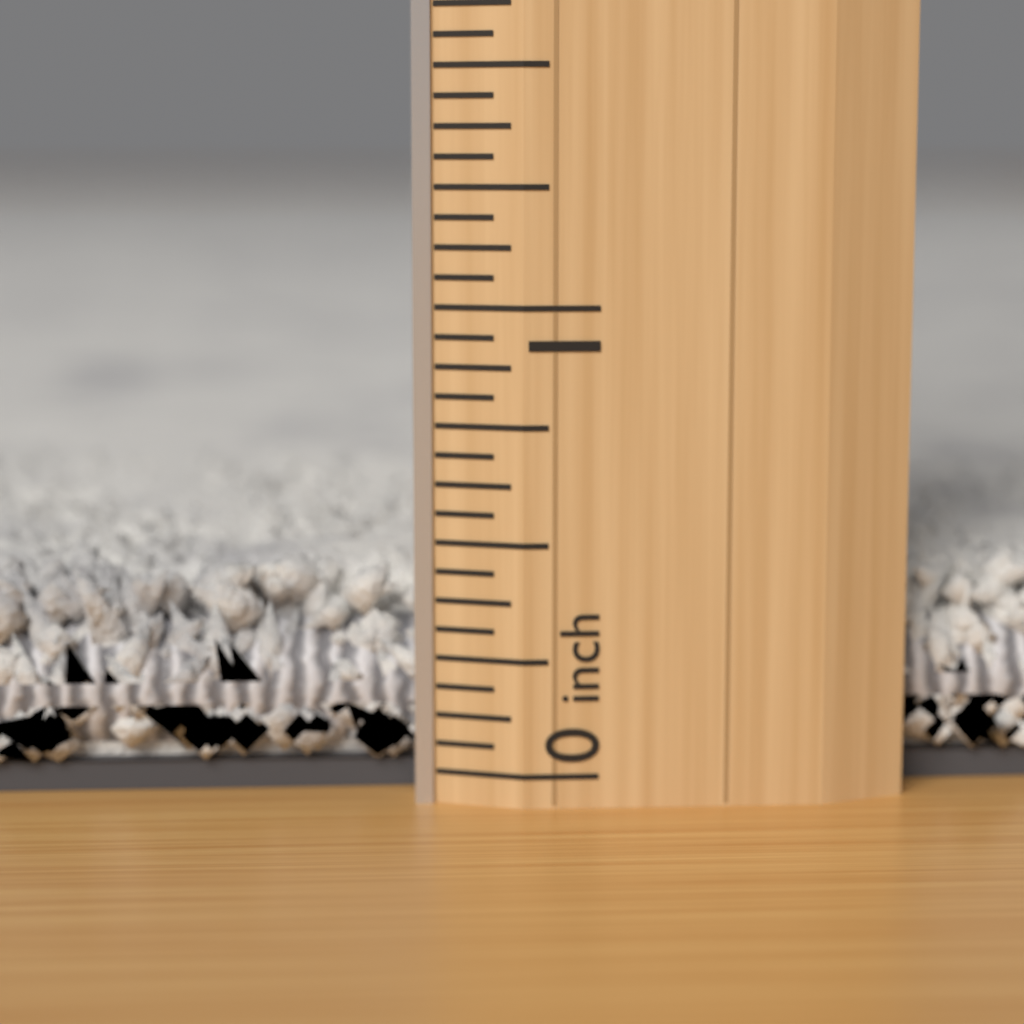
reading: 0.4375 inch
